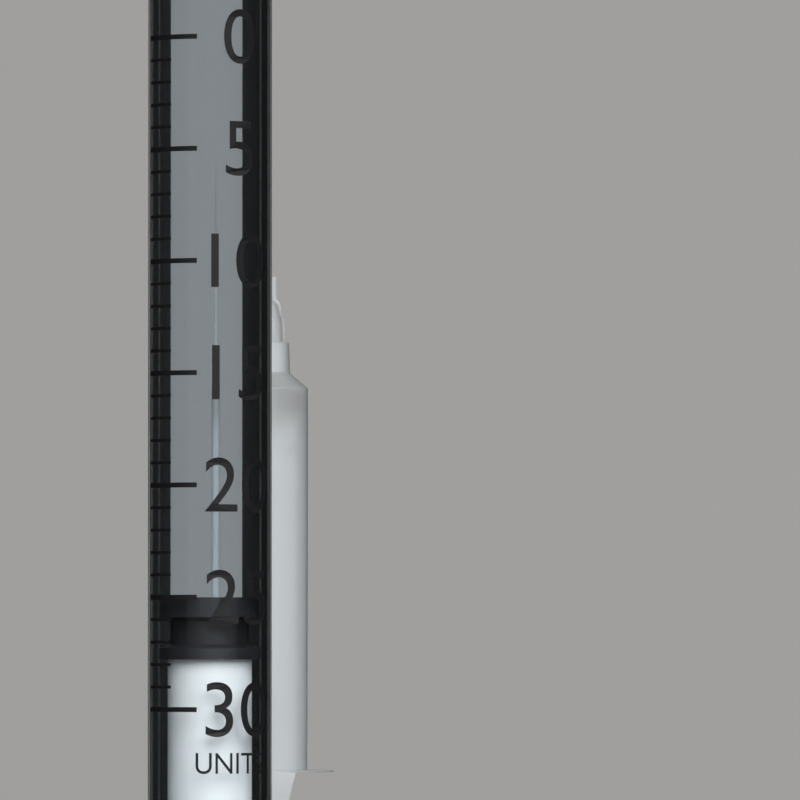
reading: 25 units
